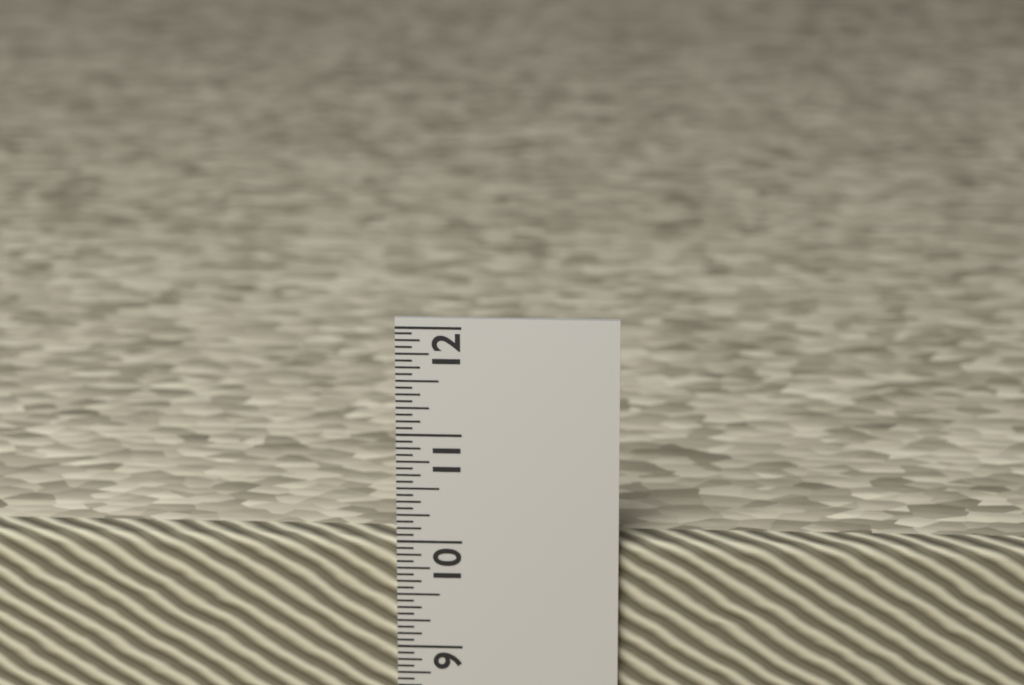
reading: 10.0000 in
